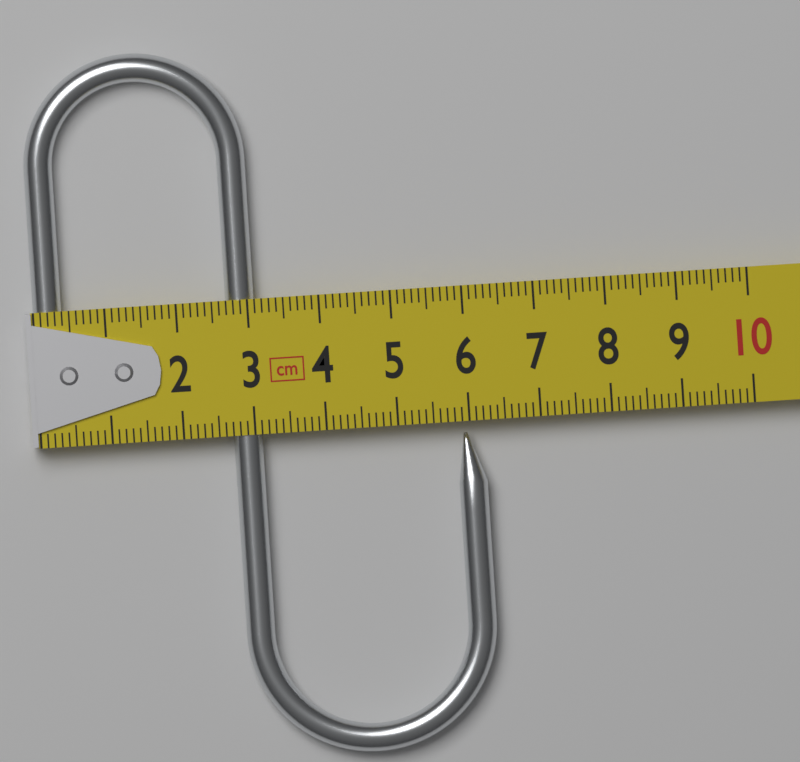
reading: 6.2 cm
